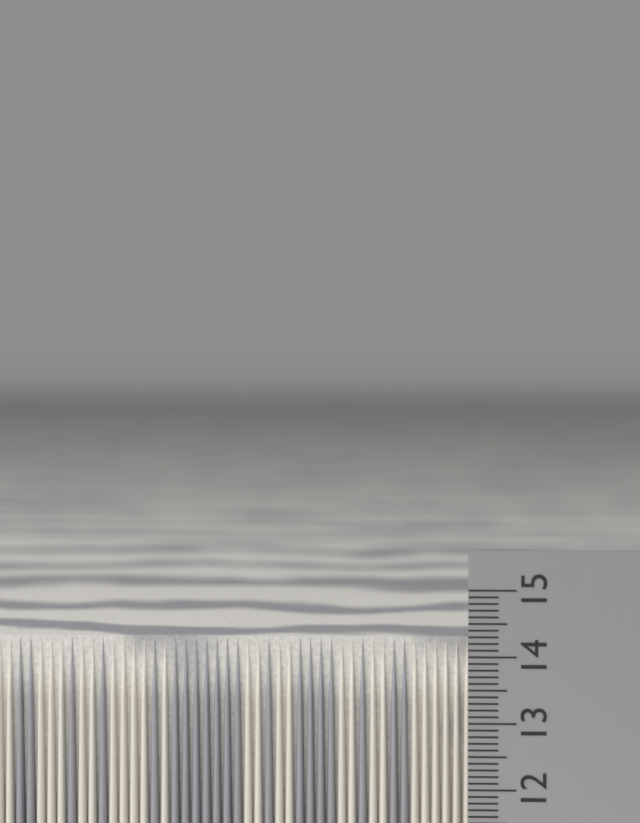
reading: 14.2 cm
